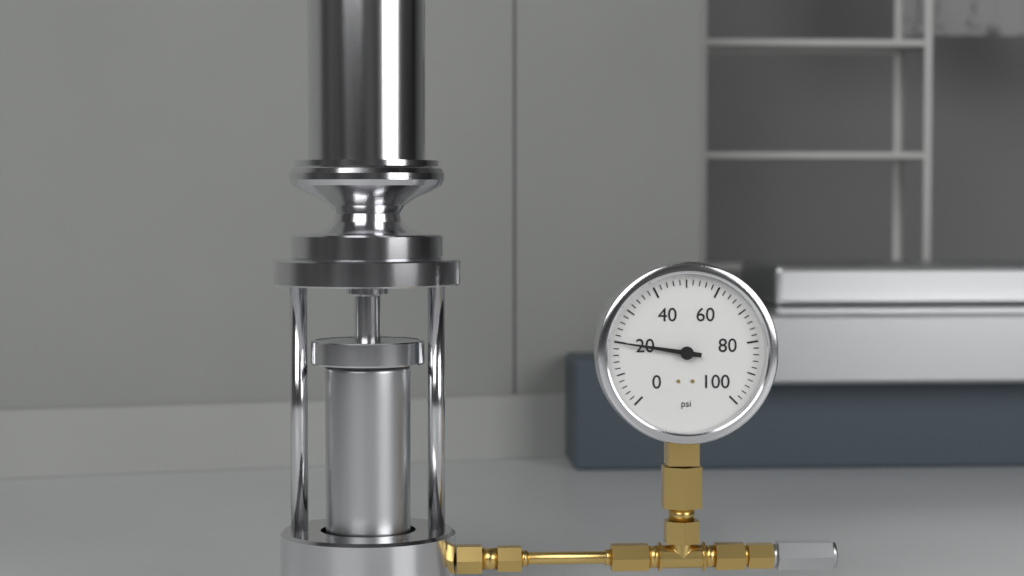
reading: 20 psi
